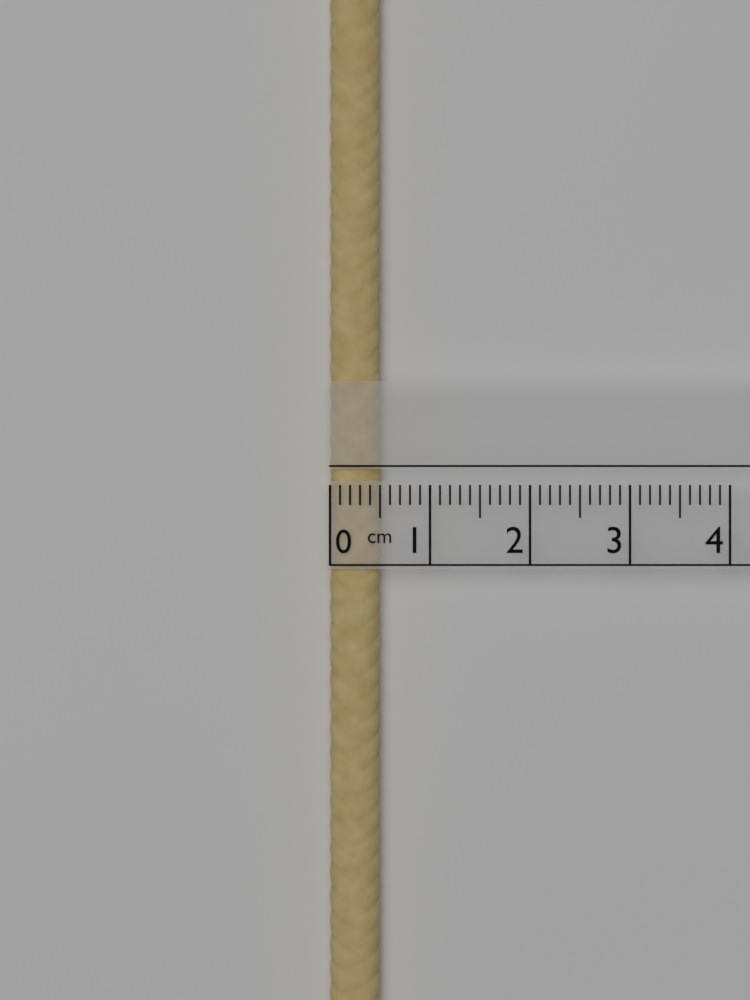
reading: 0.5 cm
